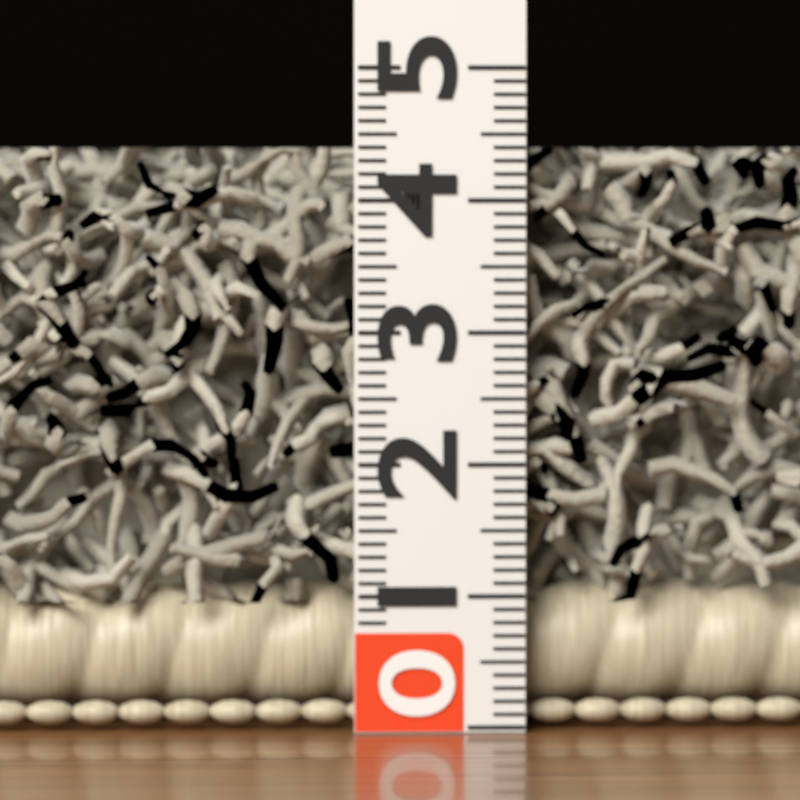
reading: 4.4 (no unit)
